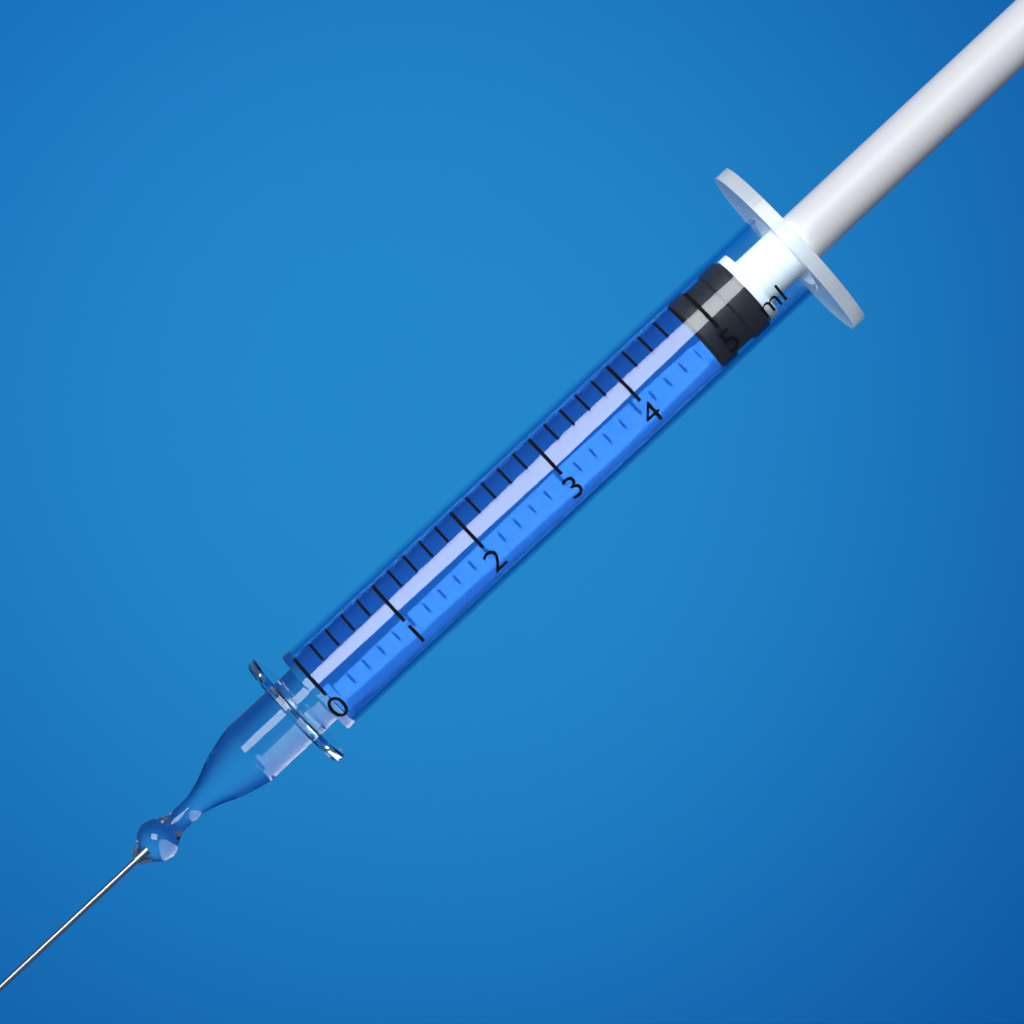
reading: 4.8 ml
